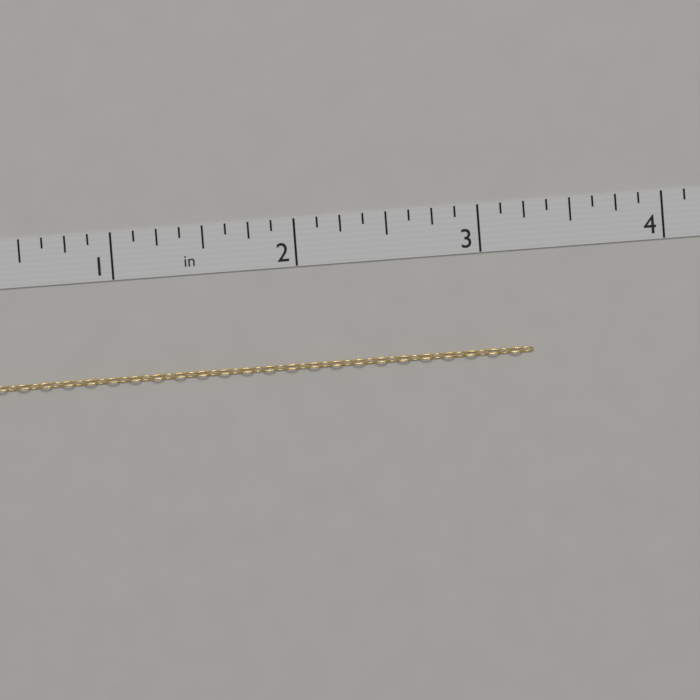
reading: 3.250 in
